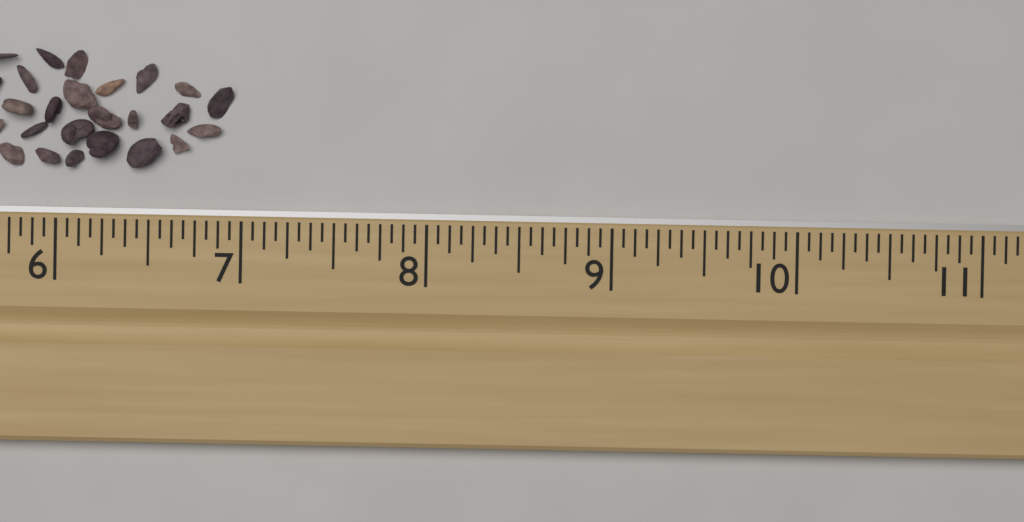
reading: 6.9375 in
